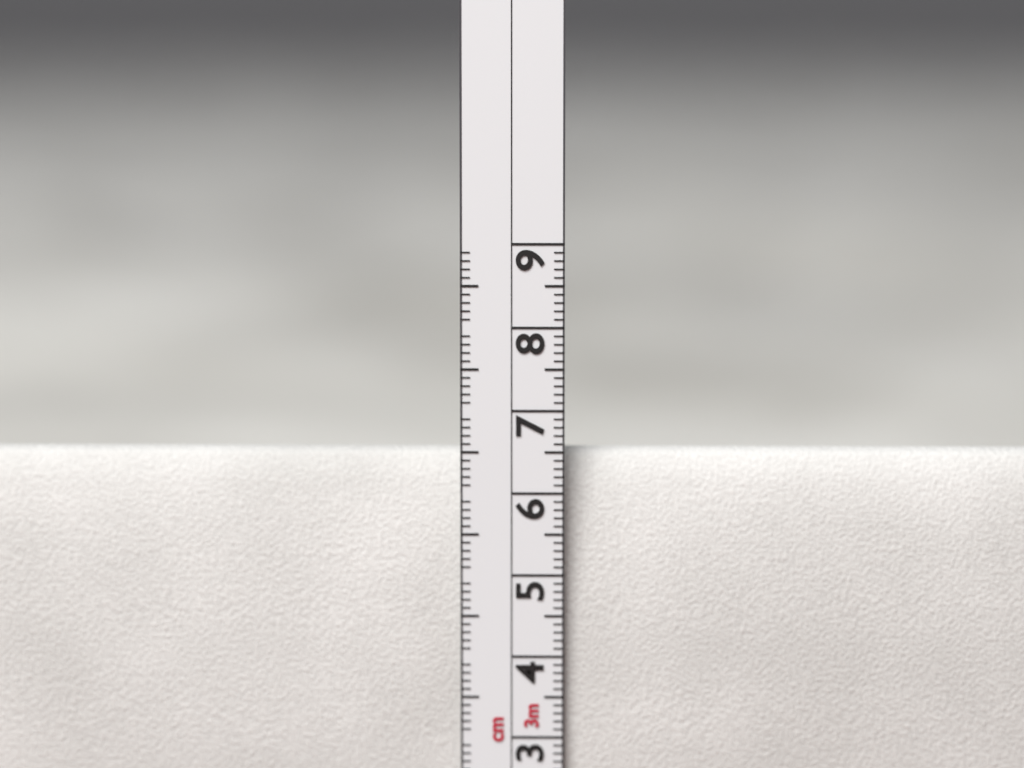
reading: 6.5 cm
